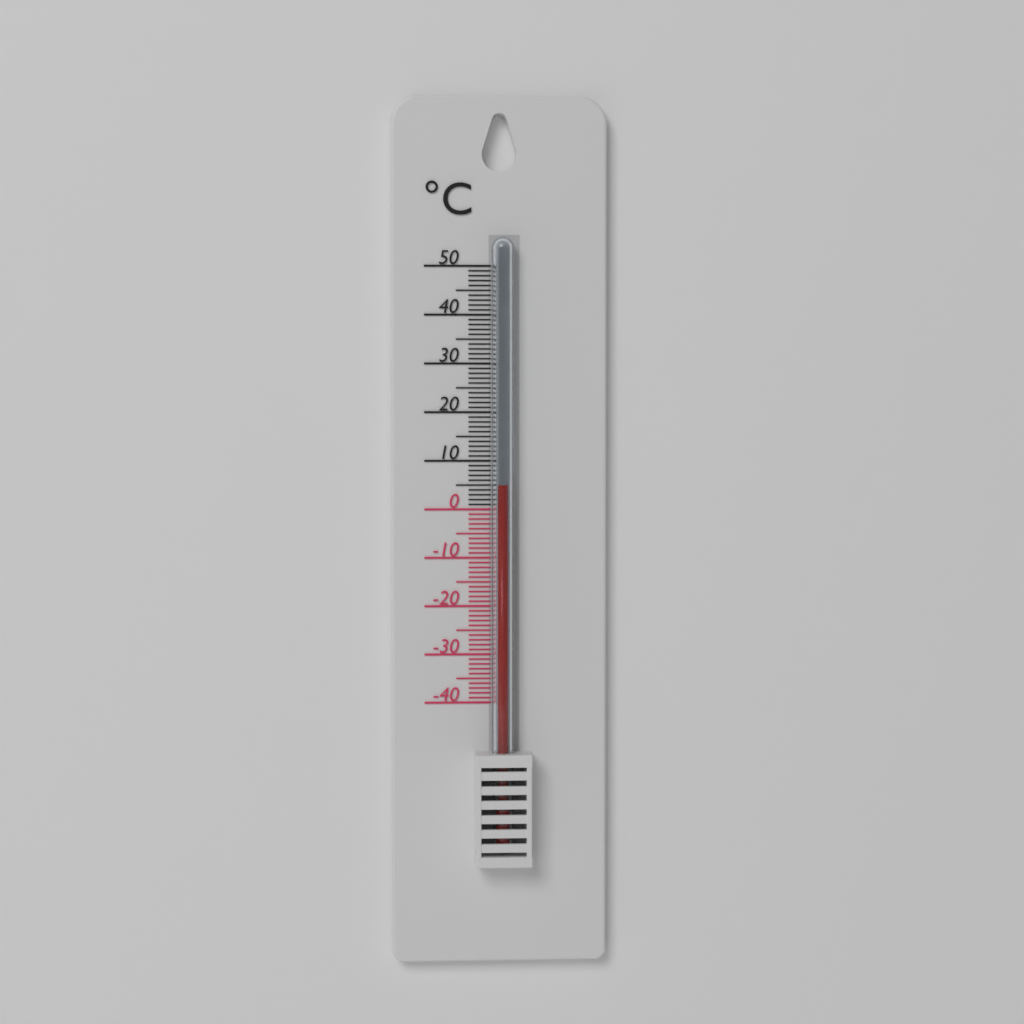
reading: 5 °C
